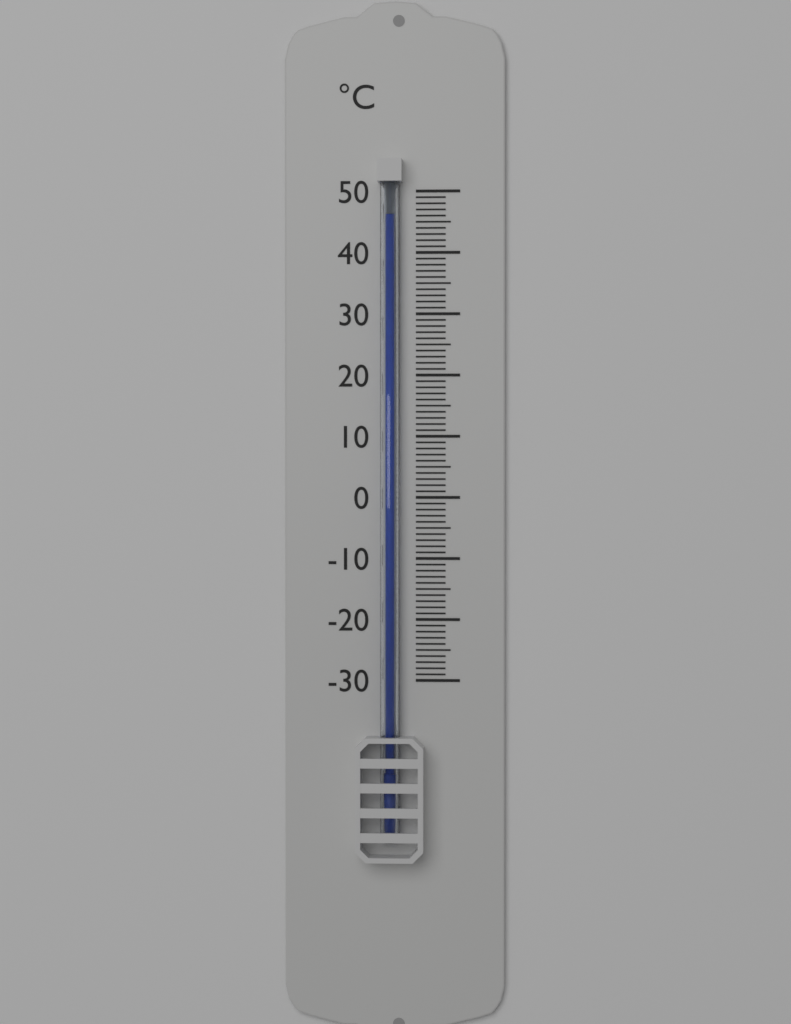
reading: 46 °C
